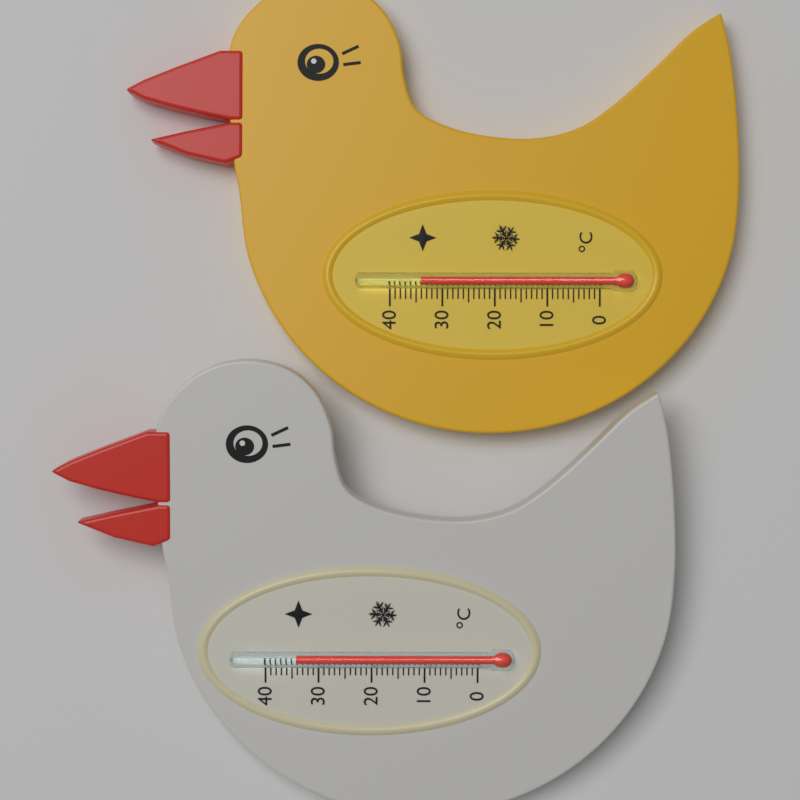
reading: 34 °C
